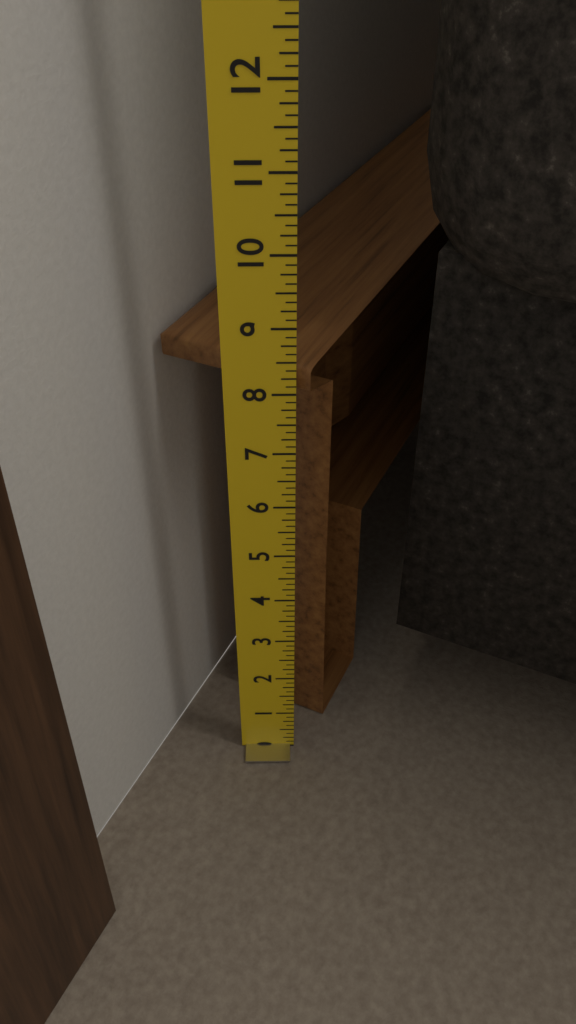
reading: 8.375 in
